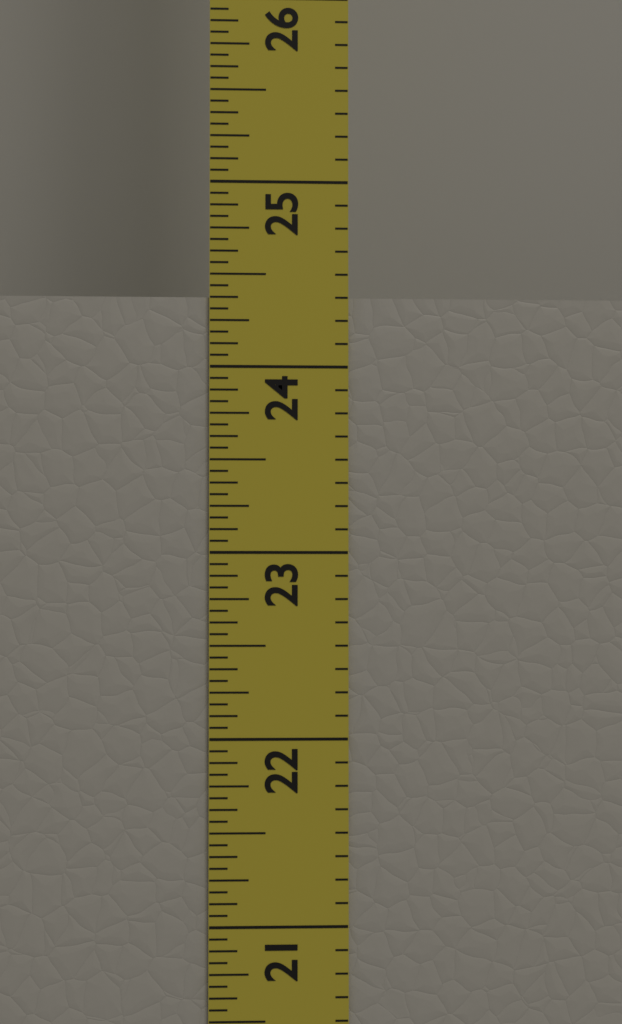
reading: 24.3750 in
